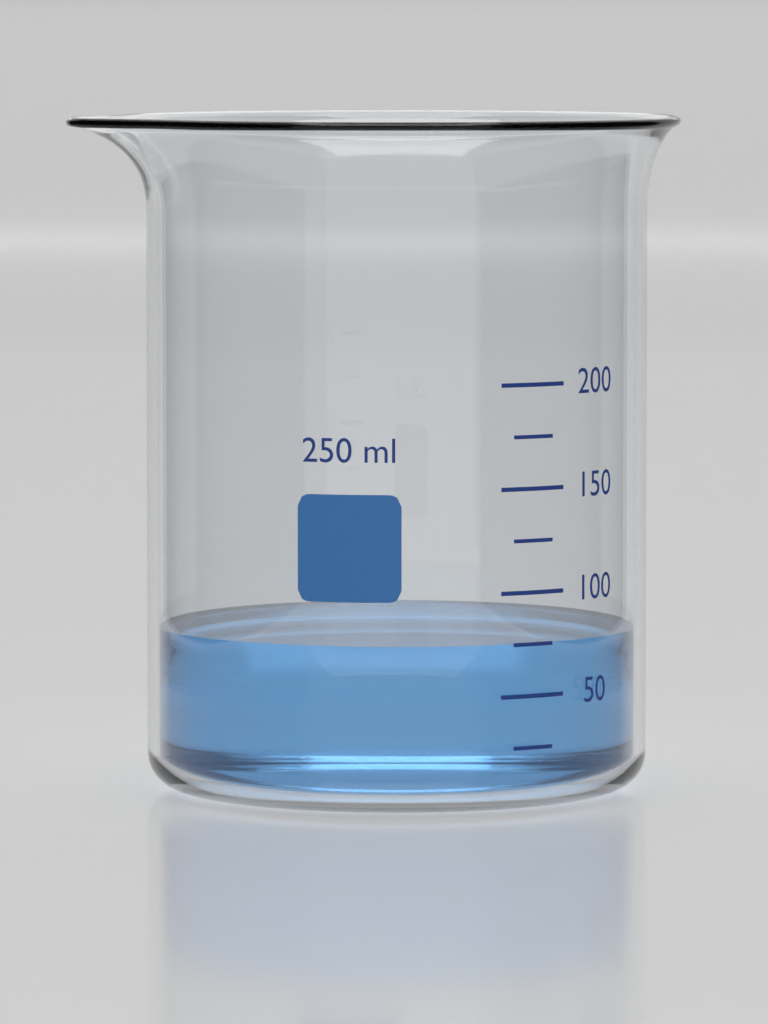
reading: 75 ml
